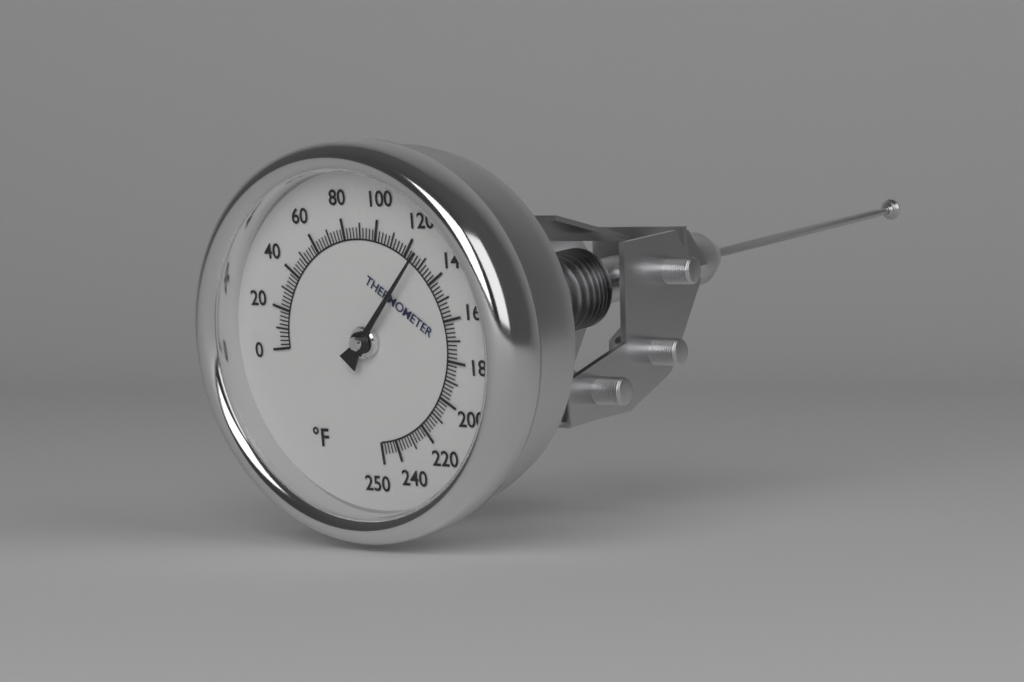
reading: 126 °F
